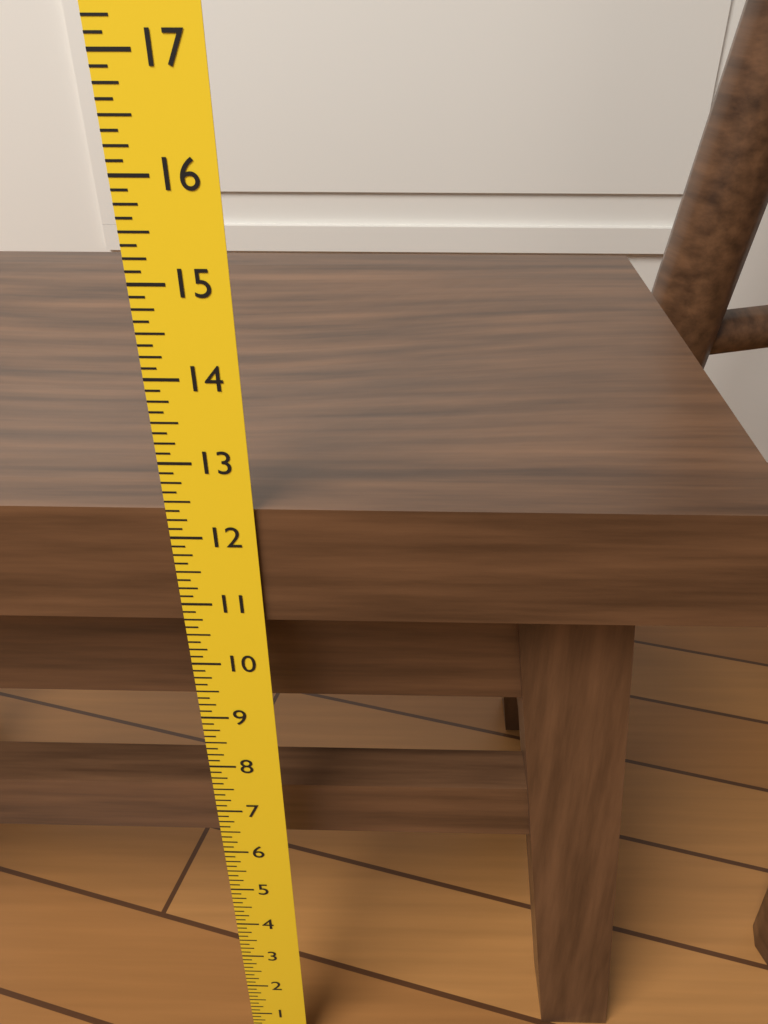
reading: 12.375 in
